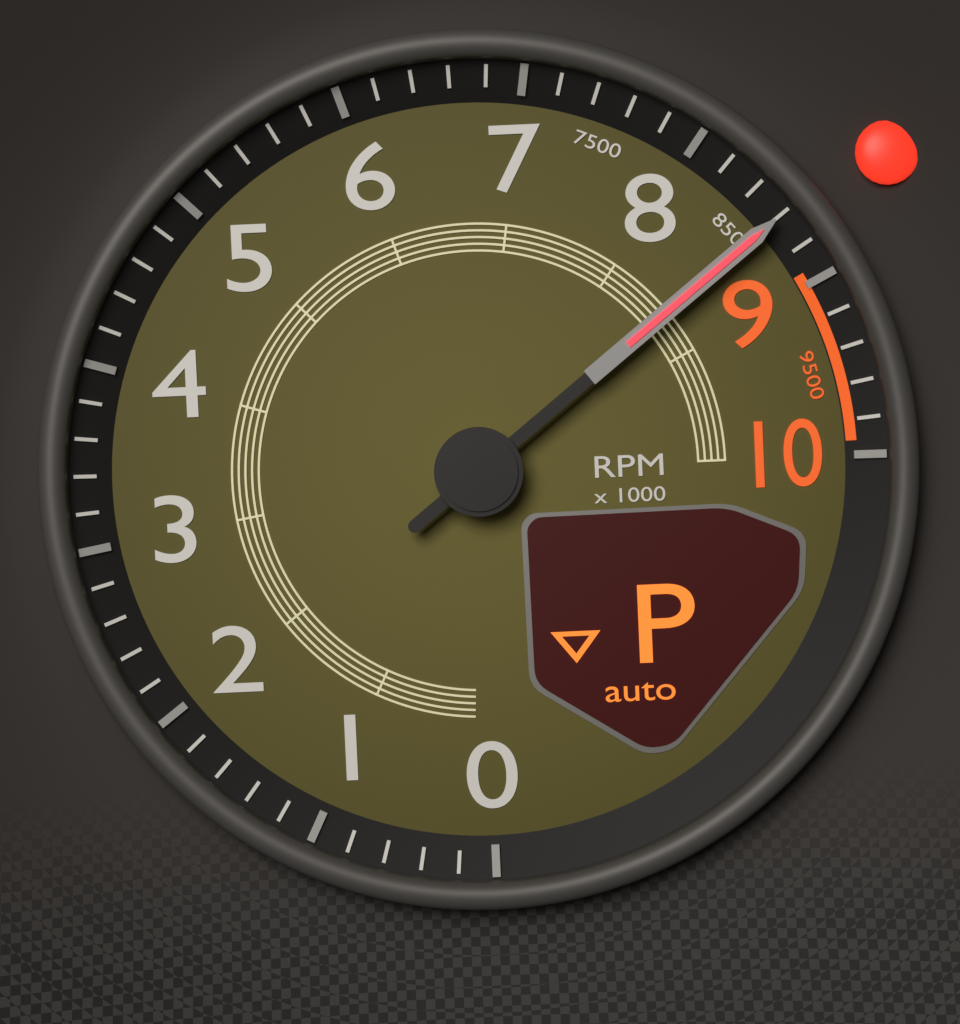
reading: 8600 RPM
